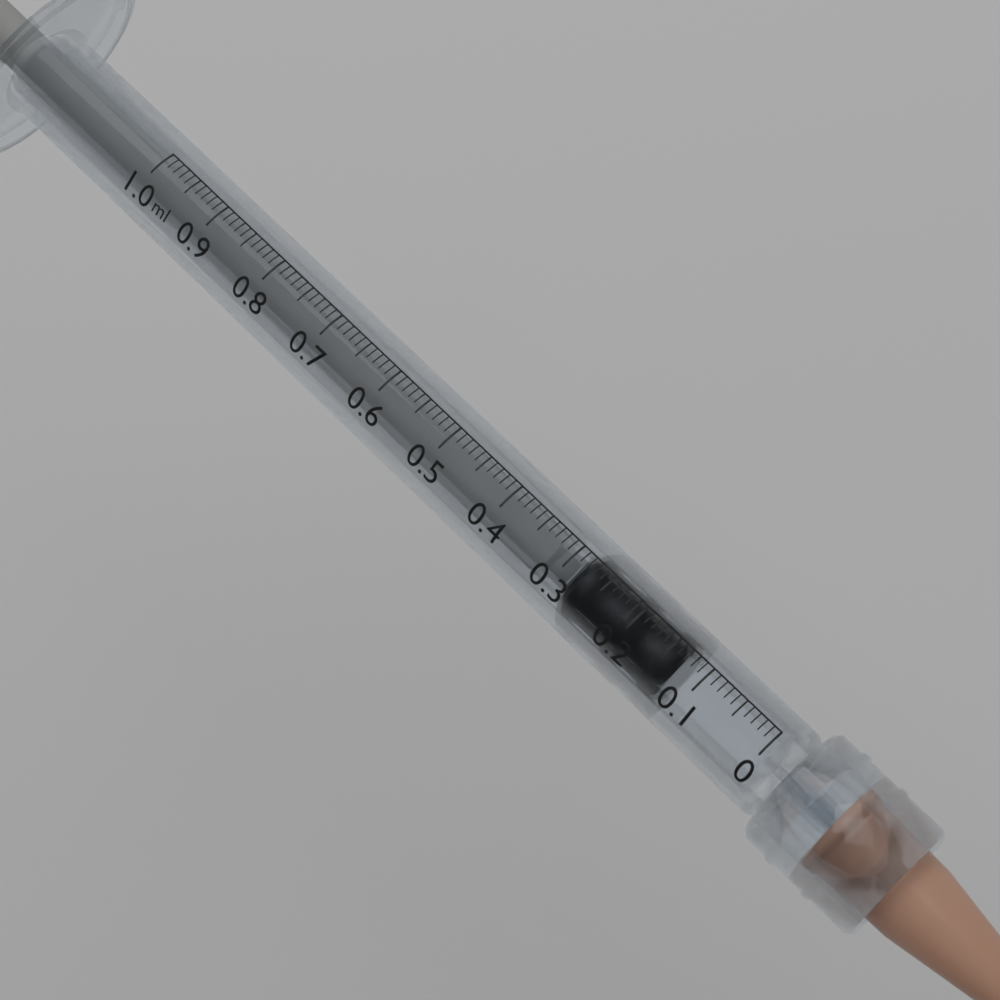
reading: 0.13 ml
